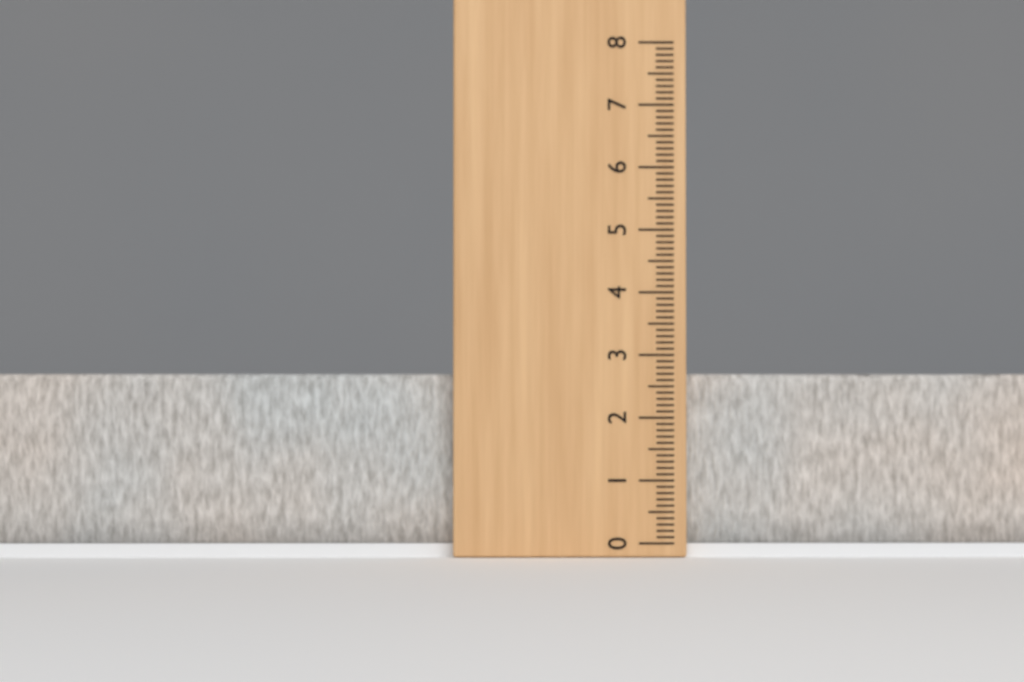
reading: 2.7 (no unit)
